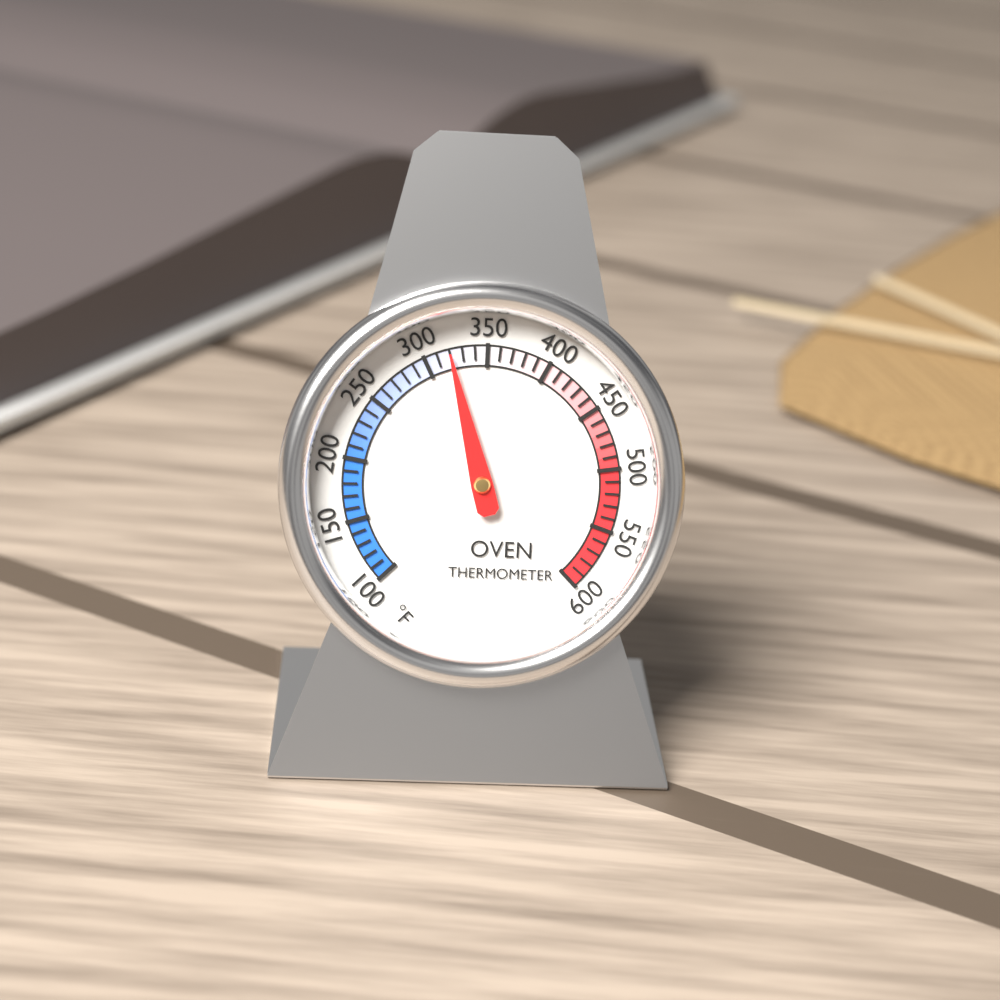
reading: 320 °F
